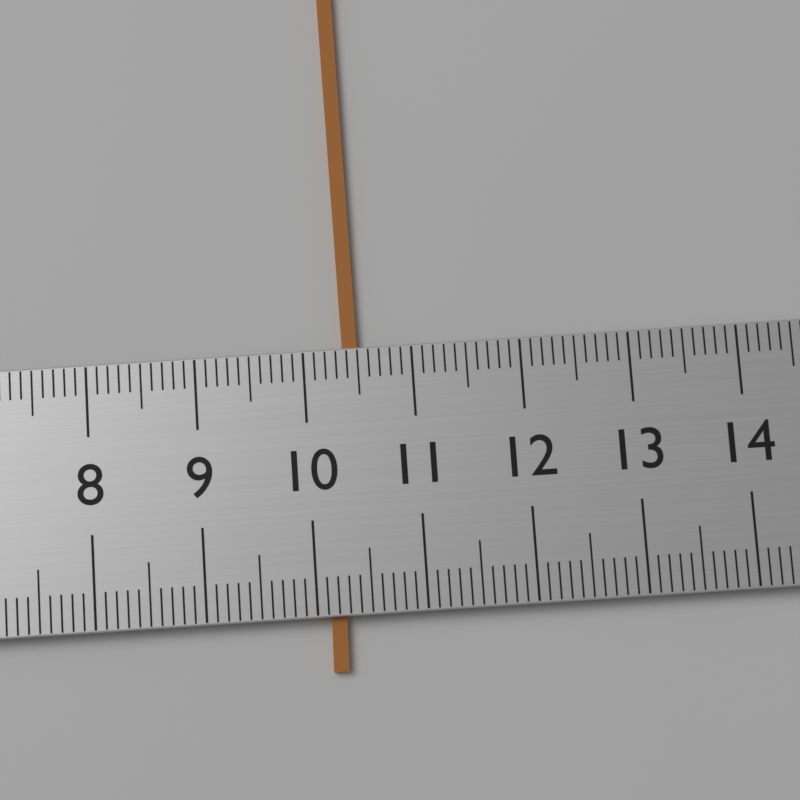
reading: 10.5 (no unit)
